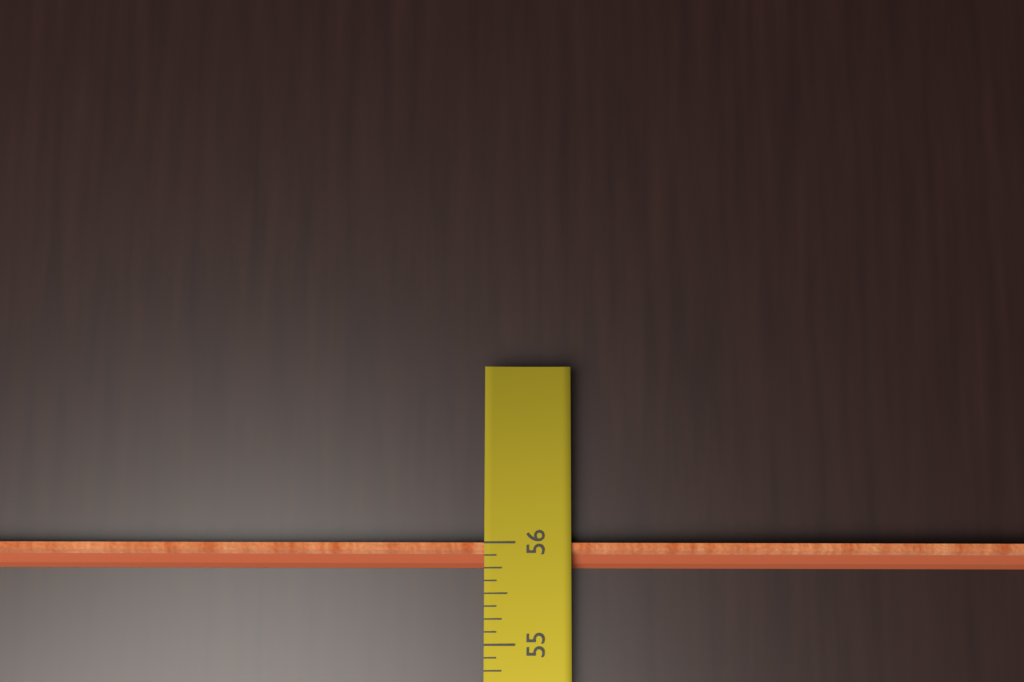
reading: 55.750 in
